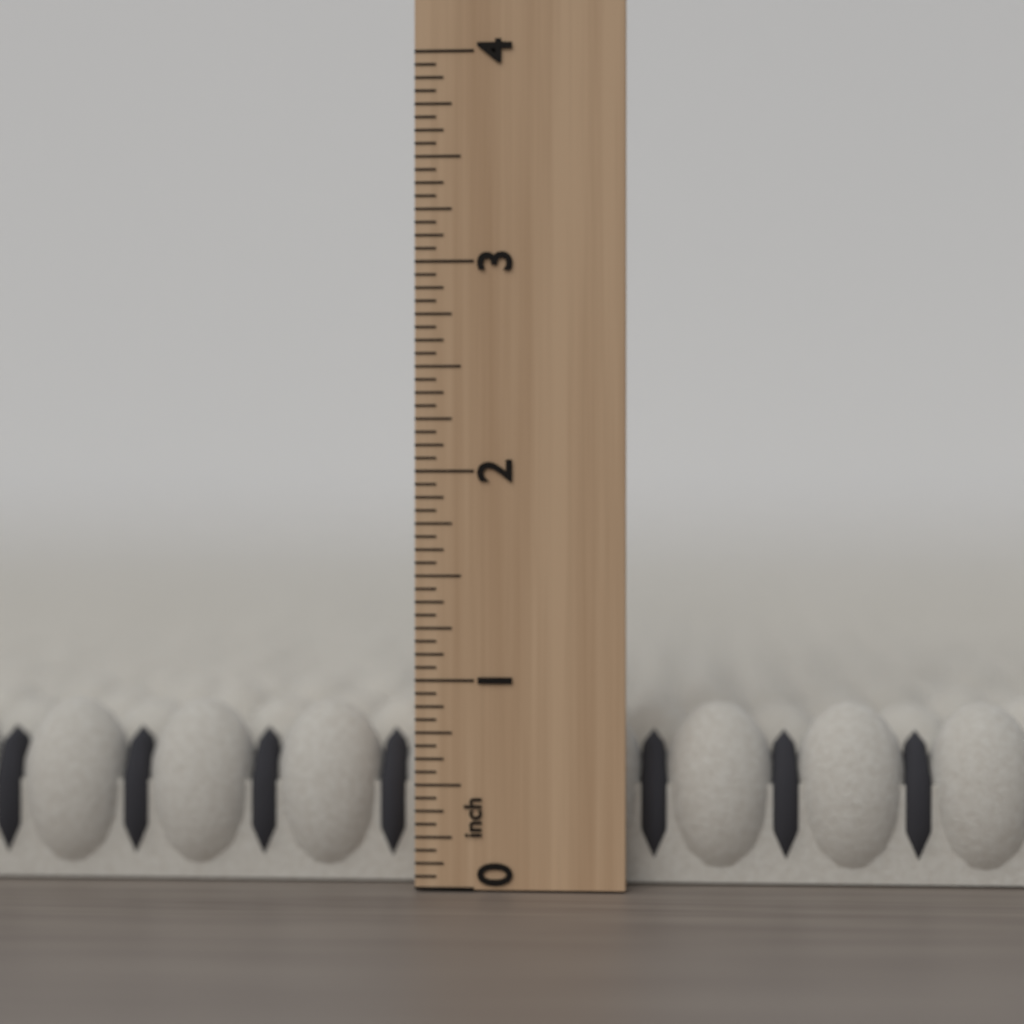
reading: 0.8750 inch
